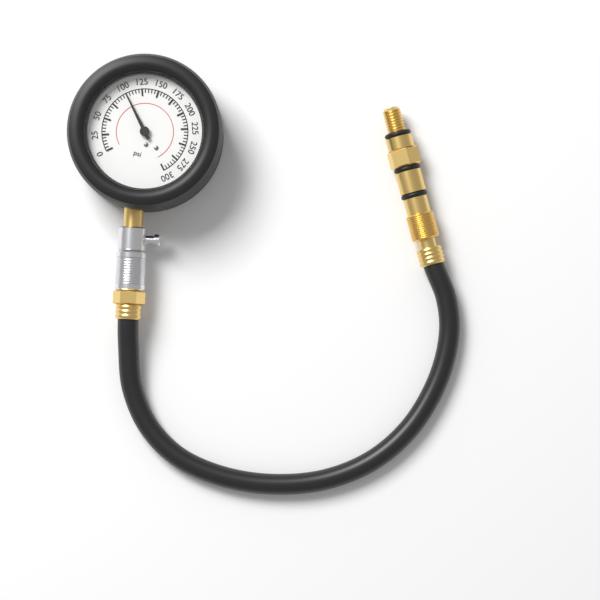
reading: 100 psi
